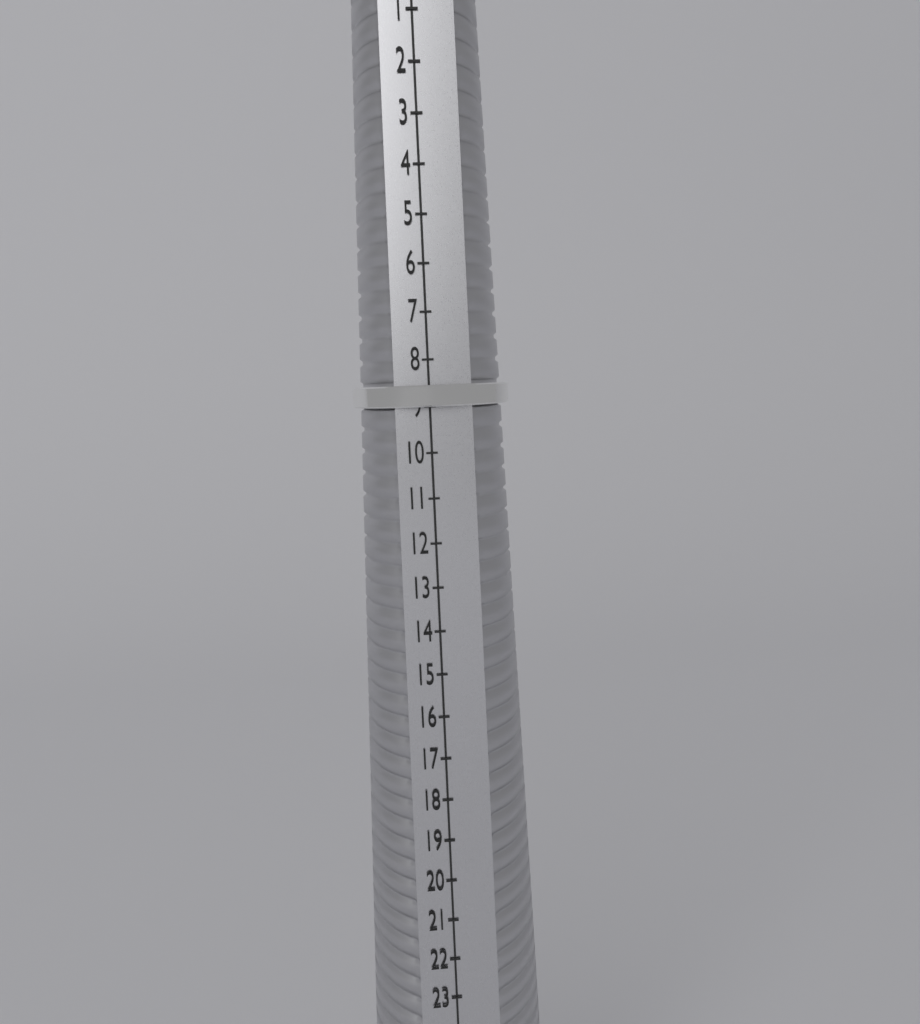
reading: 9 (no unit)
